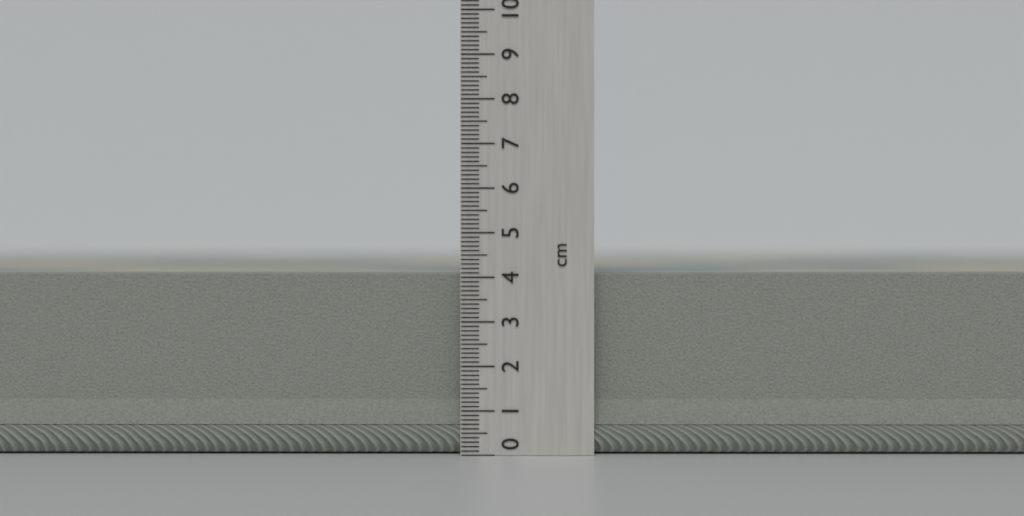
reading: 4.1 cm
